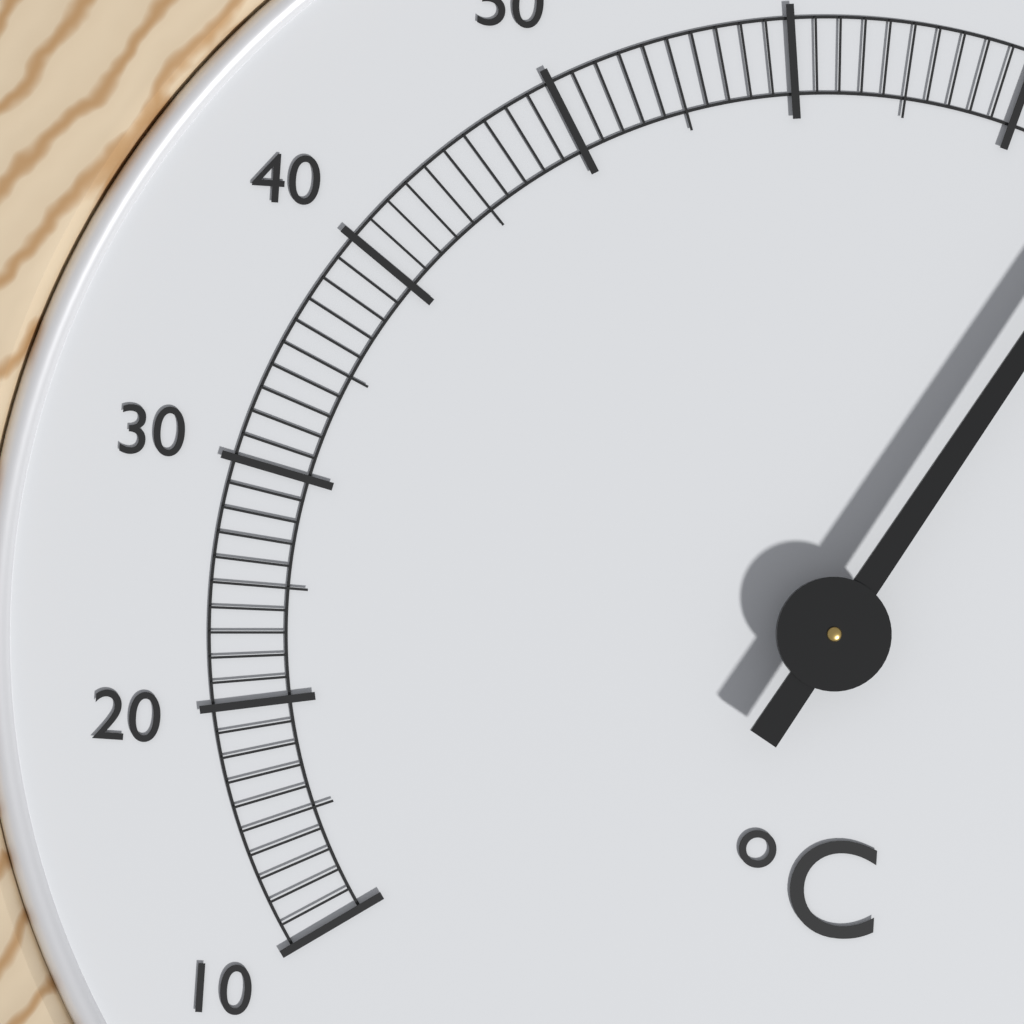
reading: 76 °C
